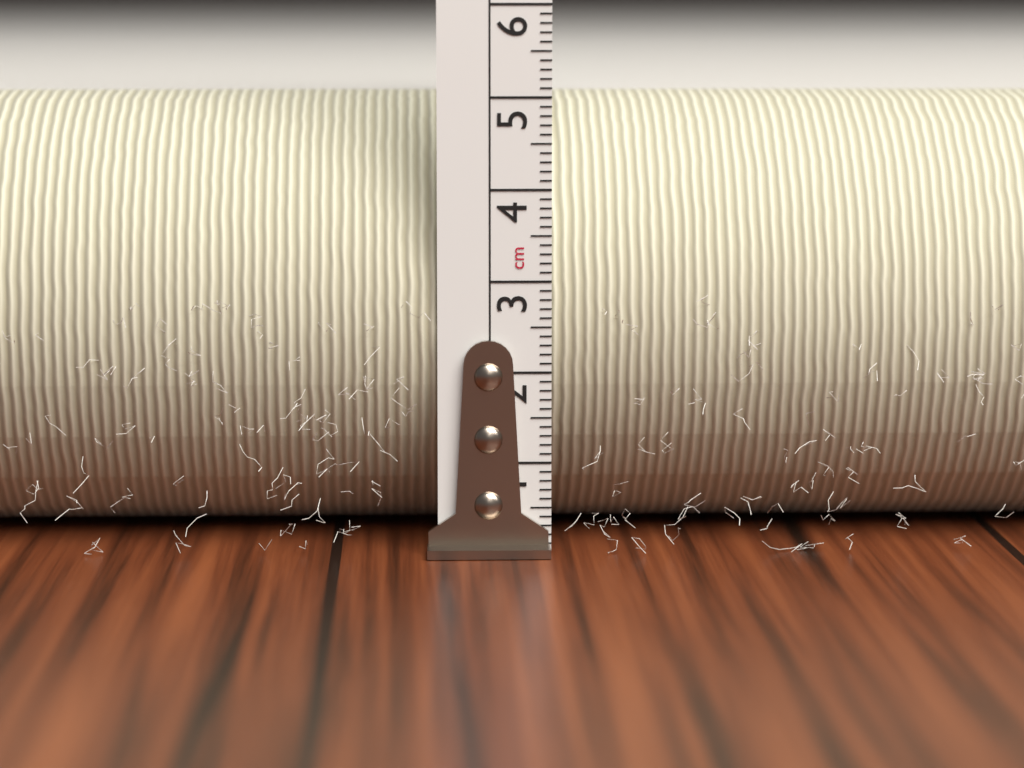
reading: 5.0 cm
